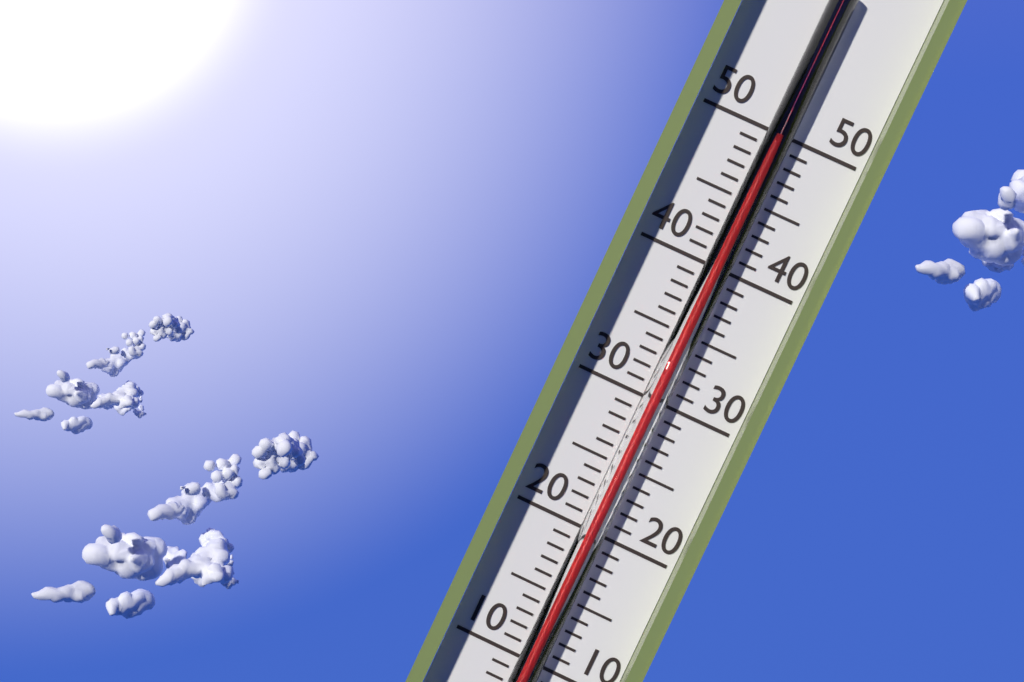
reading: 49 °C
